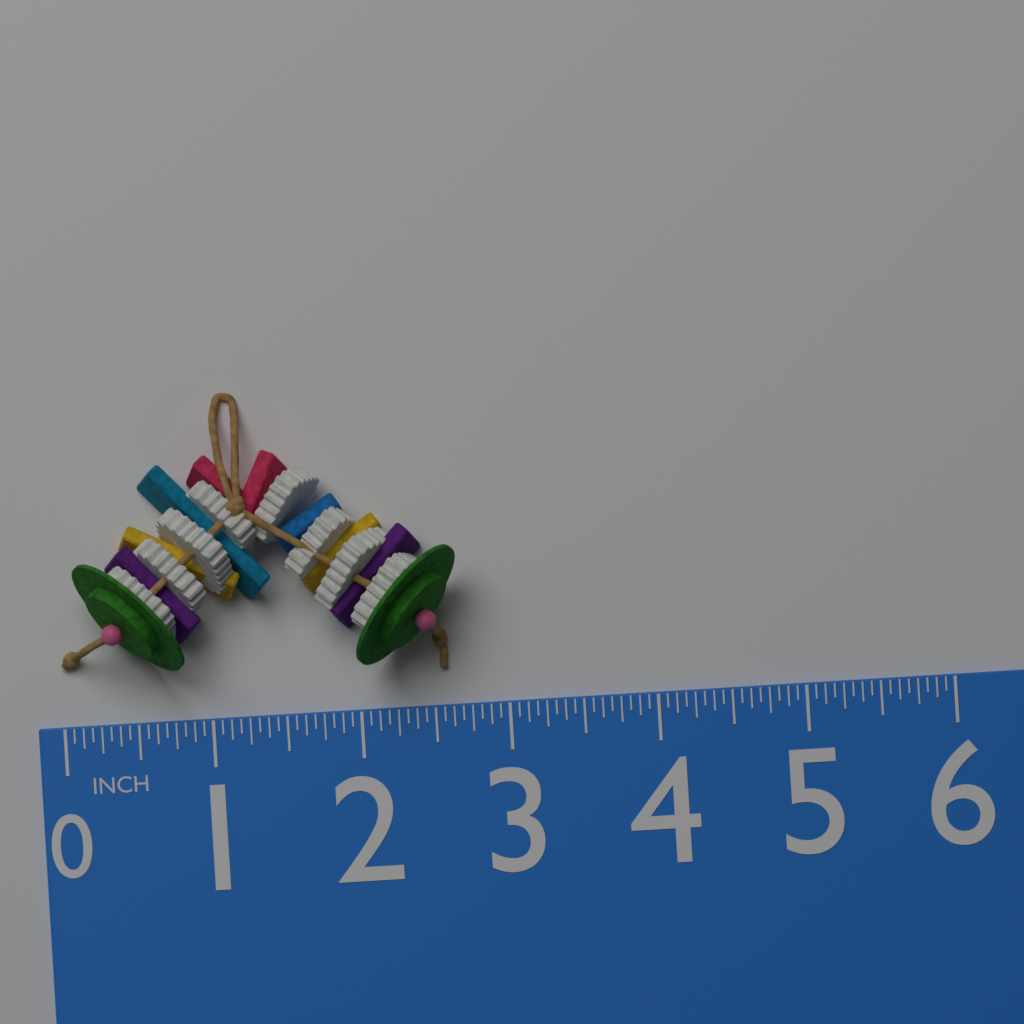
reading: 2.6875 in
